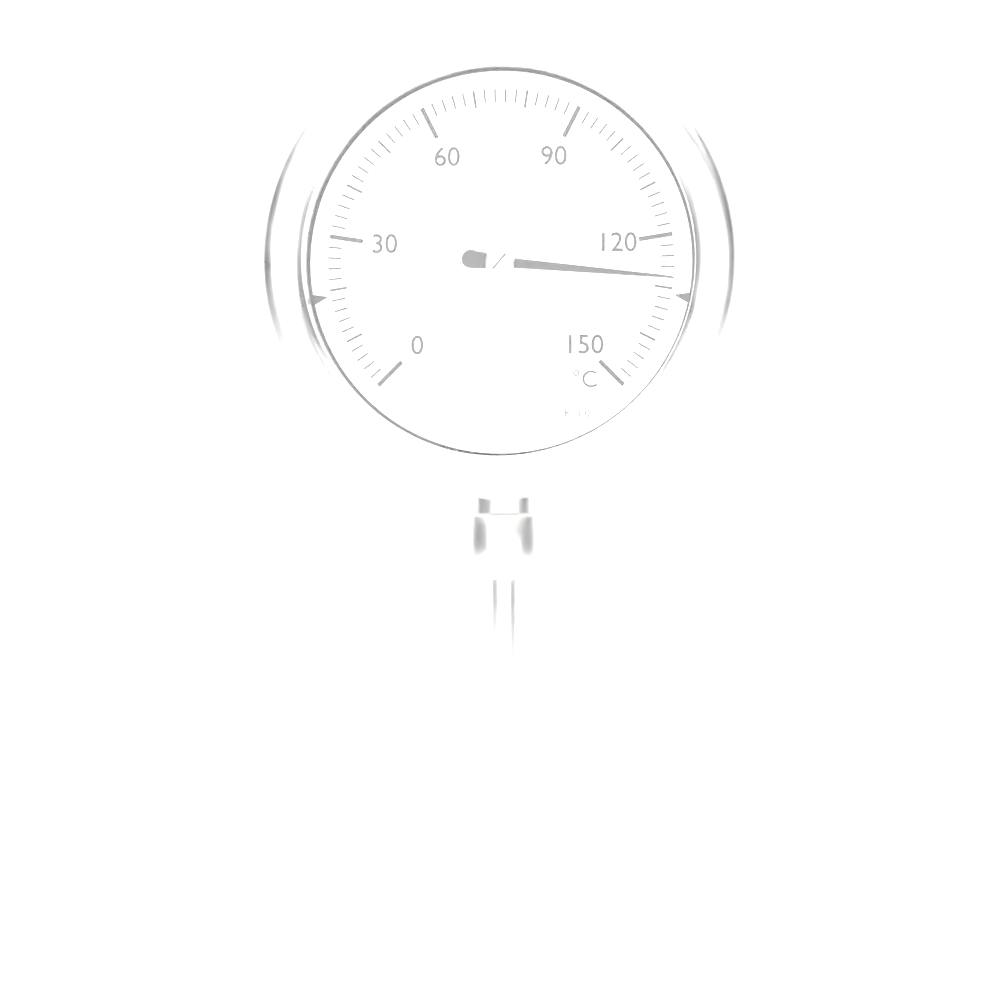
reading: 128 °C
